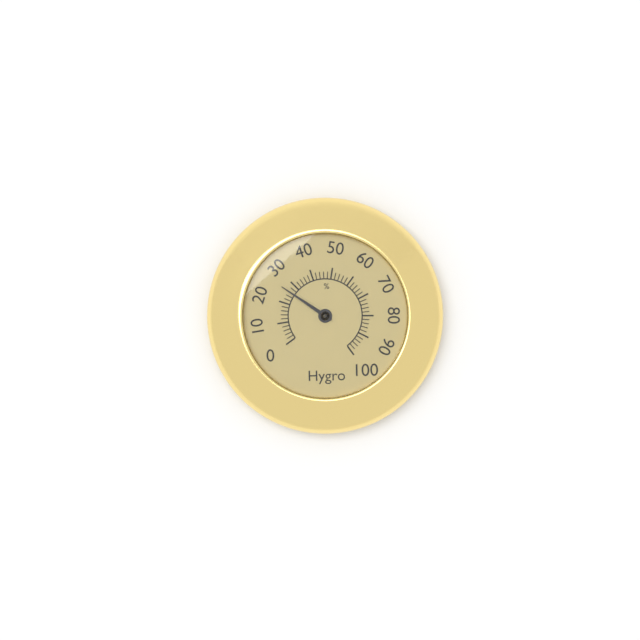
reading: 26 %
